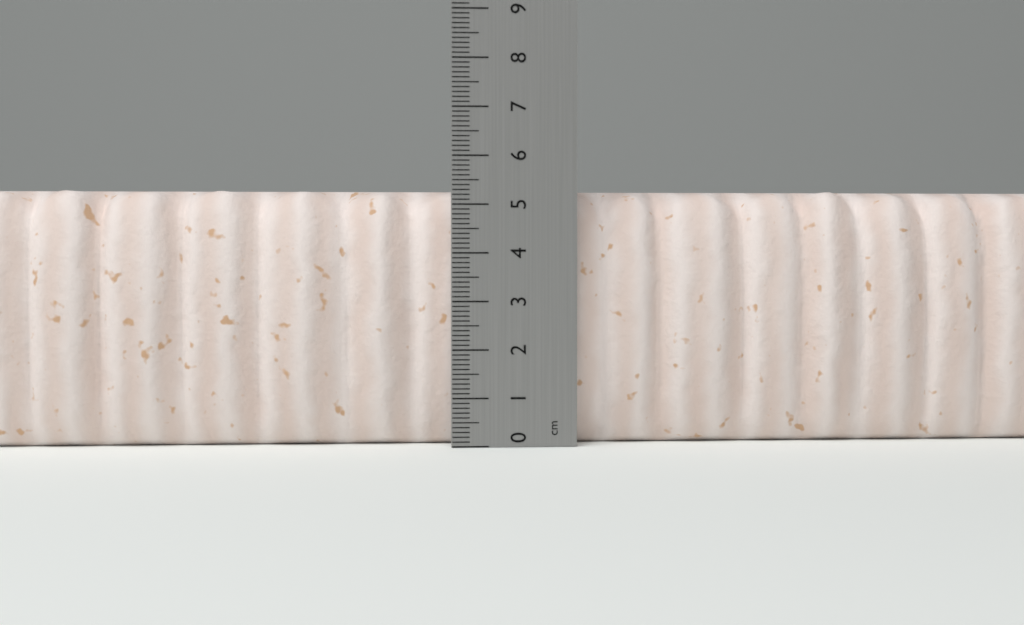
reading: 5.3 cm
